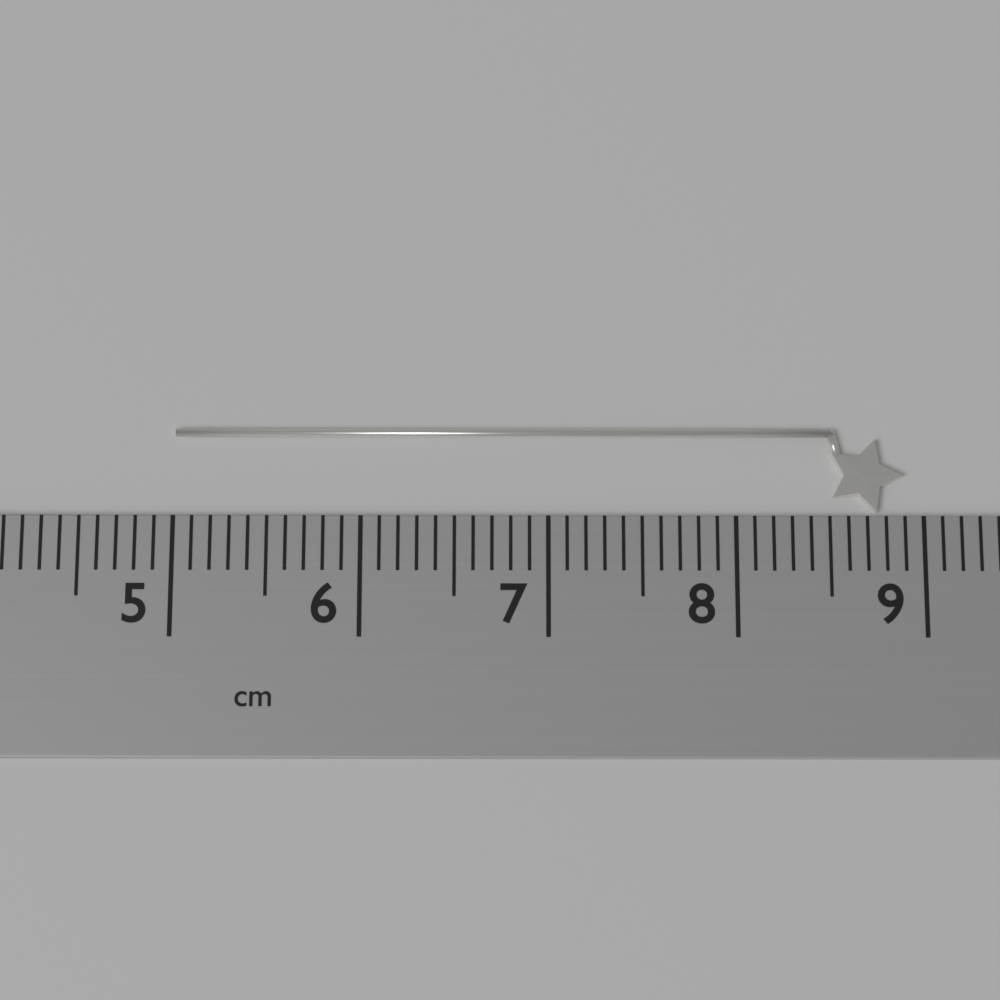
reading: 8.9 cm
